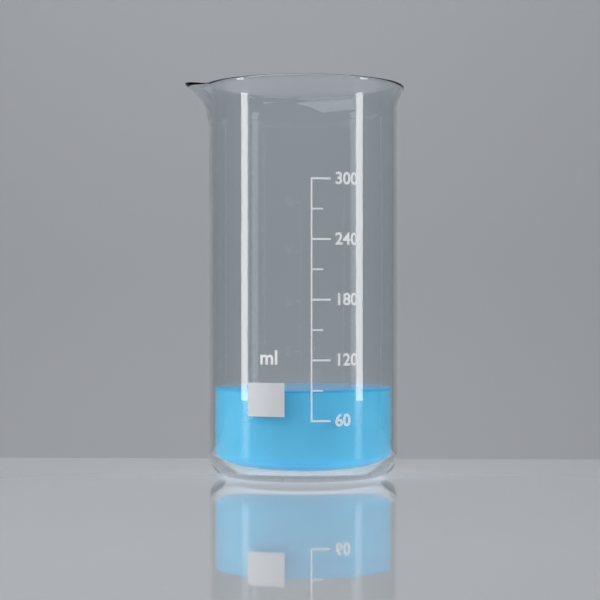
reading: 90 ml
